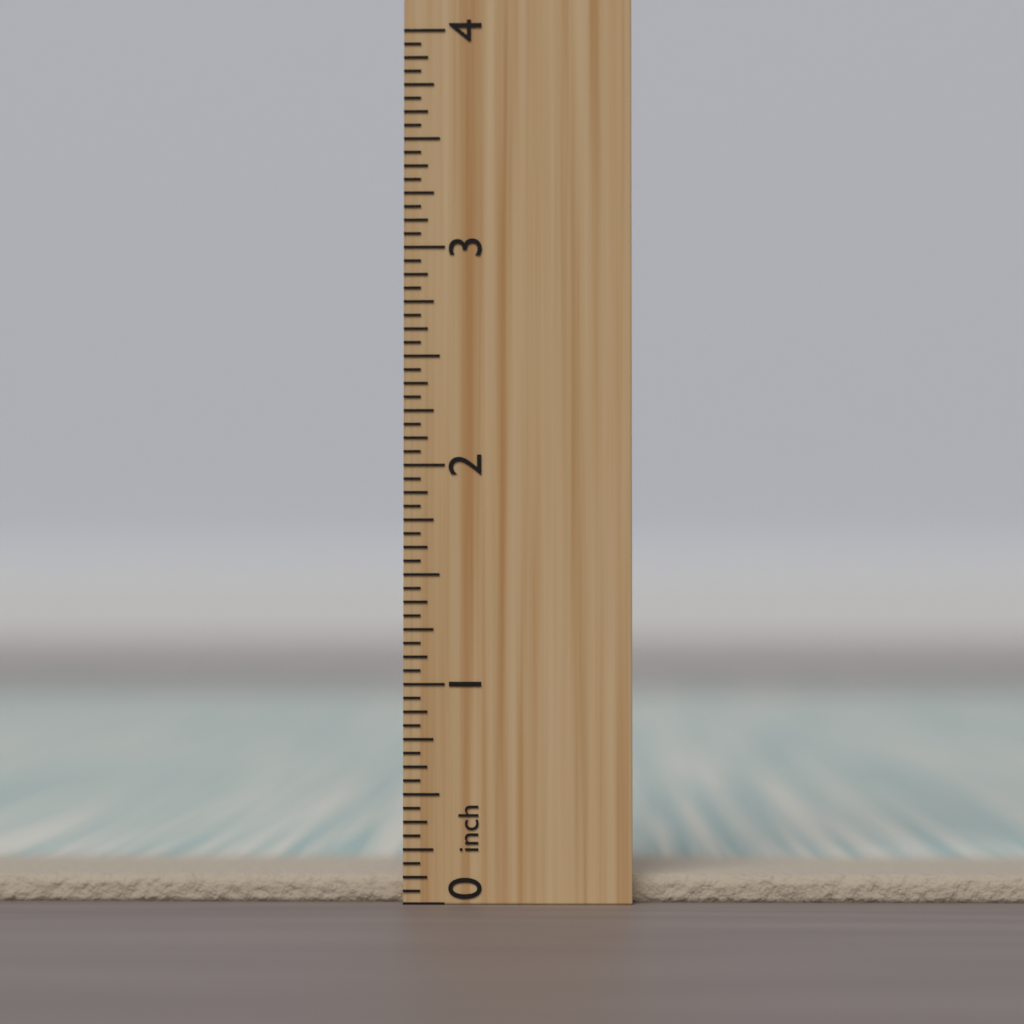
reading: 0.1250 inch
